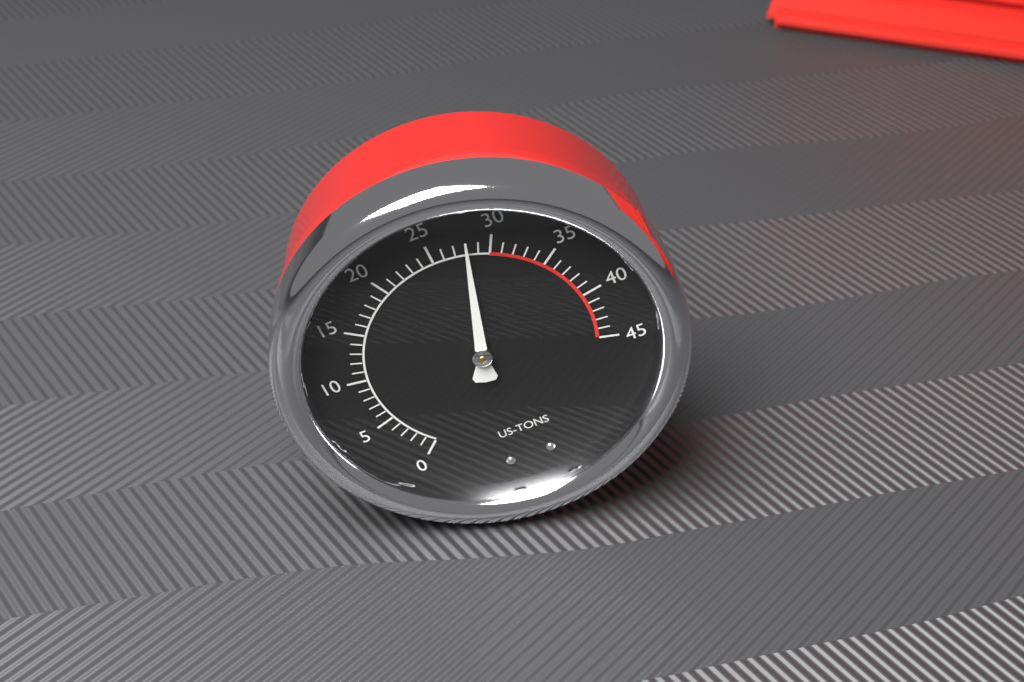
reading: 28 US tons
